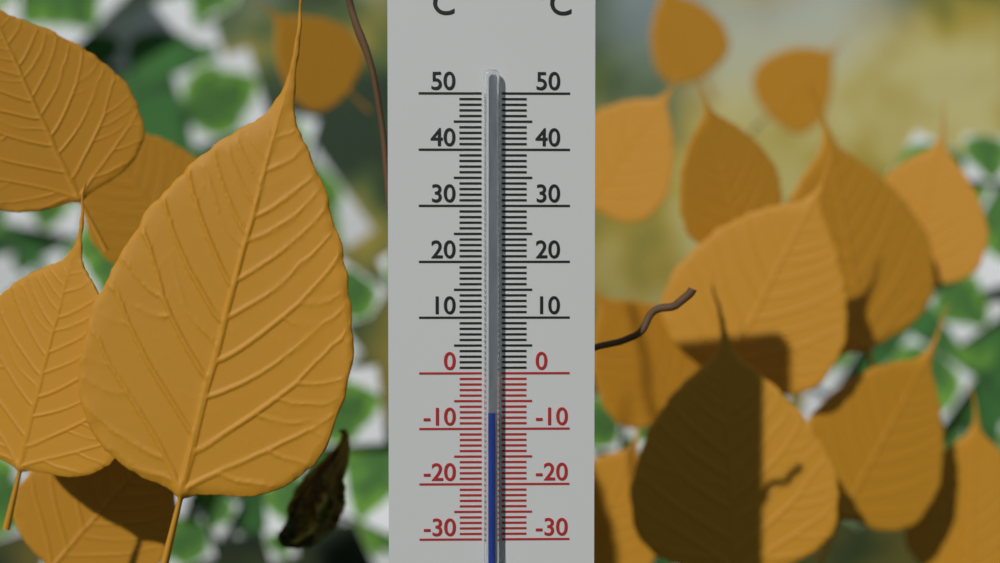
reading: -7 °C
